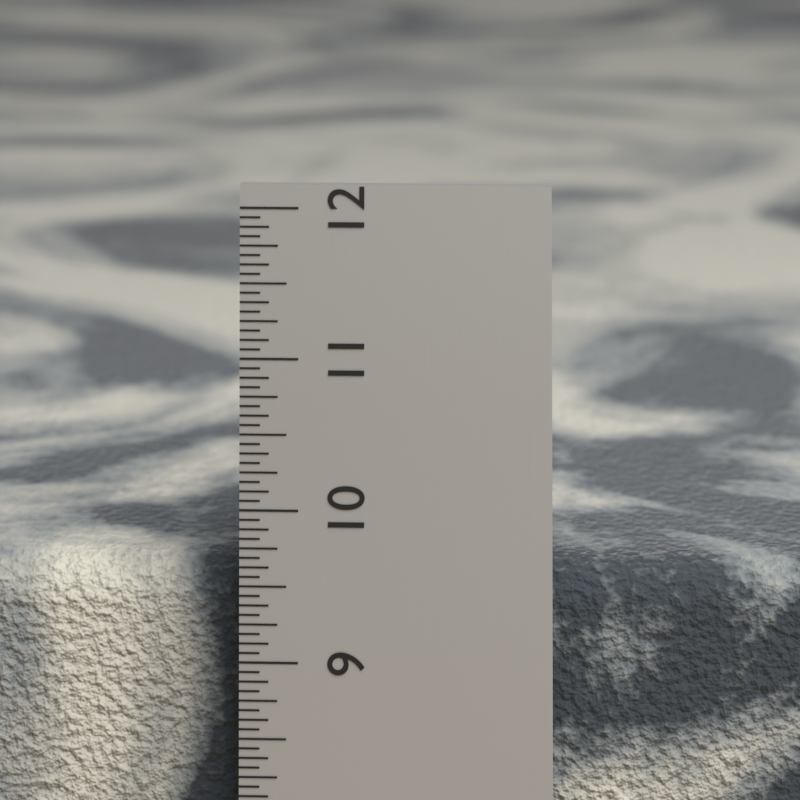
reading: 9.5625 in
